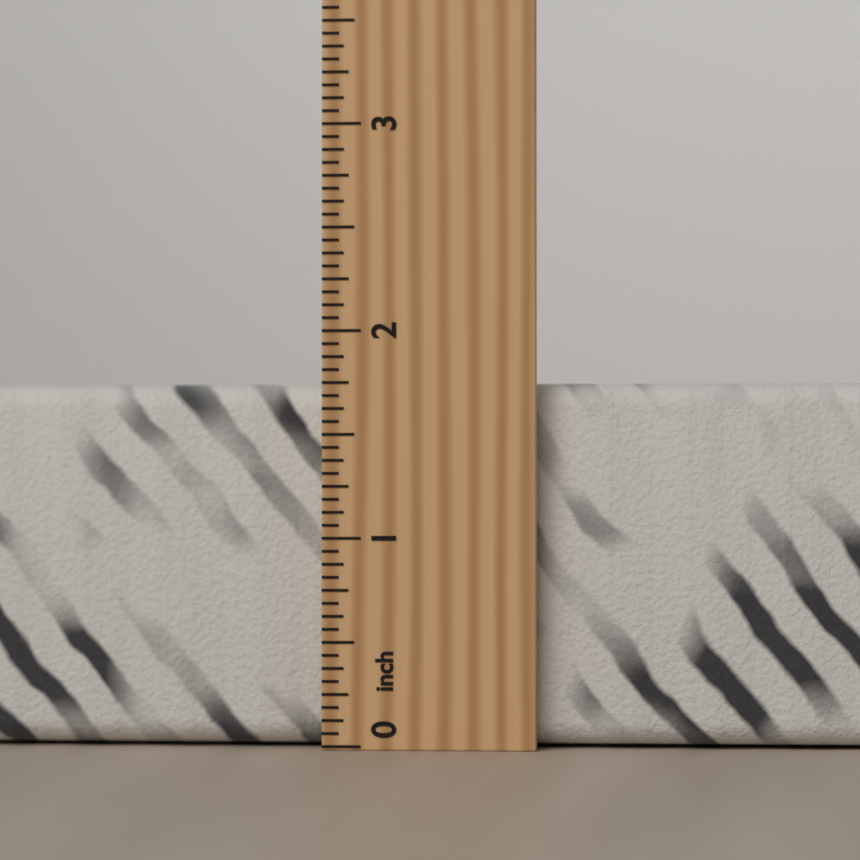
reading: 1.7500 inch
